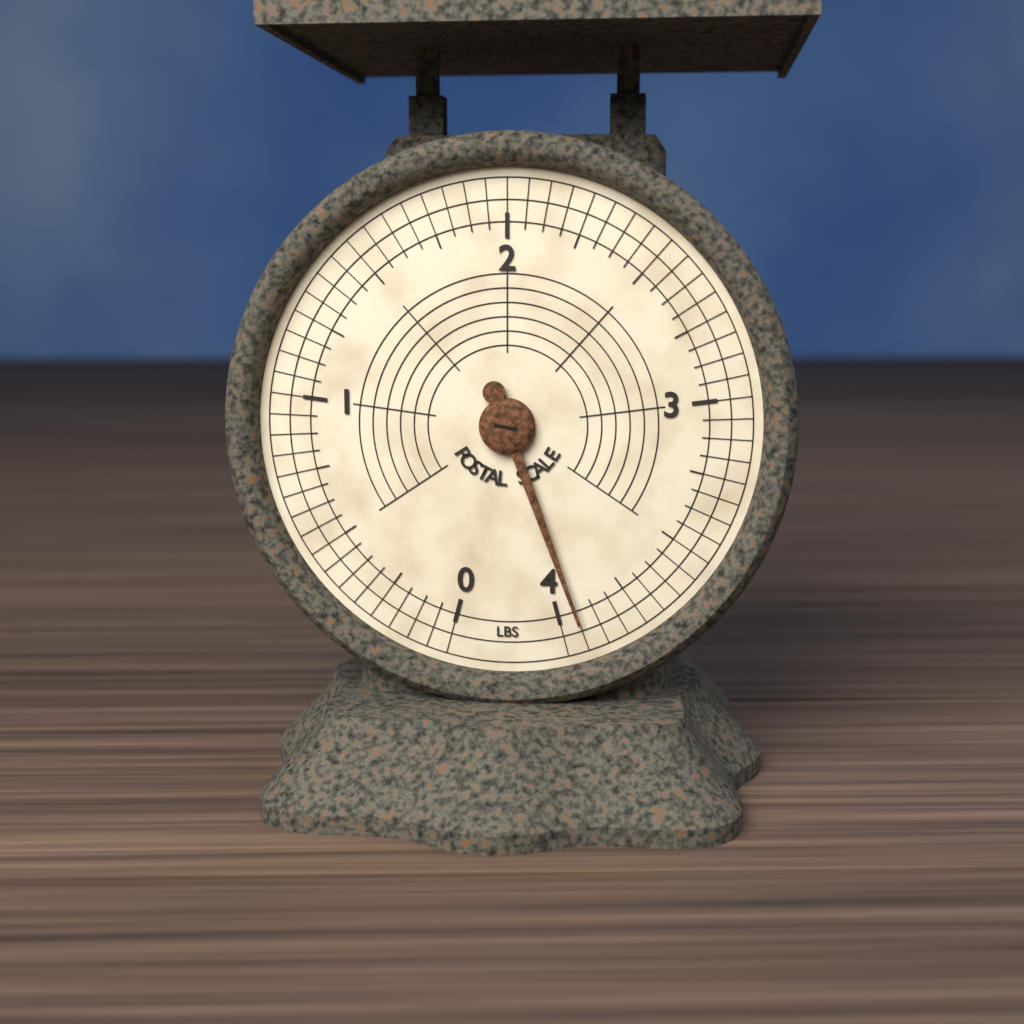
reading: 3.9375 lbs
